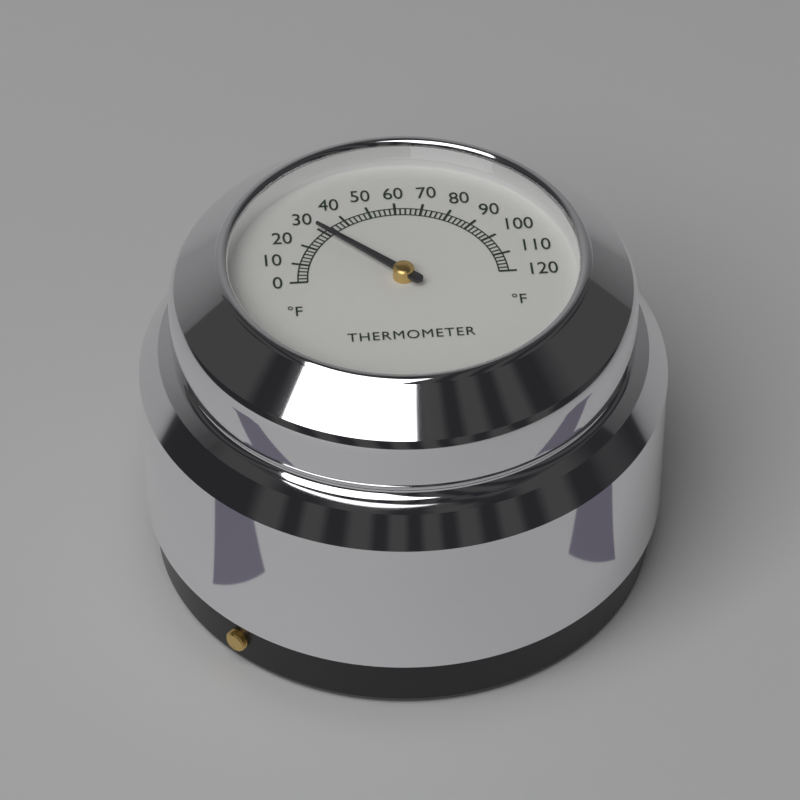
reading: 30 °F
